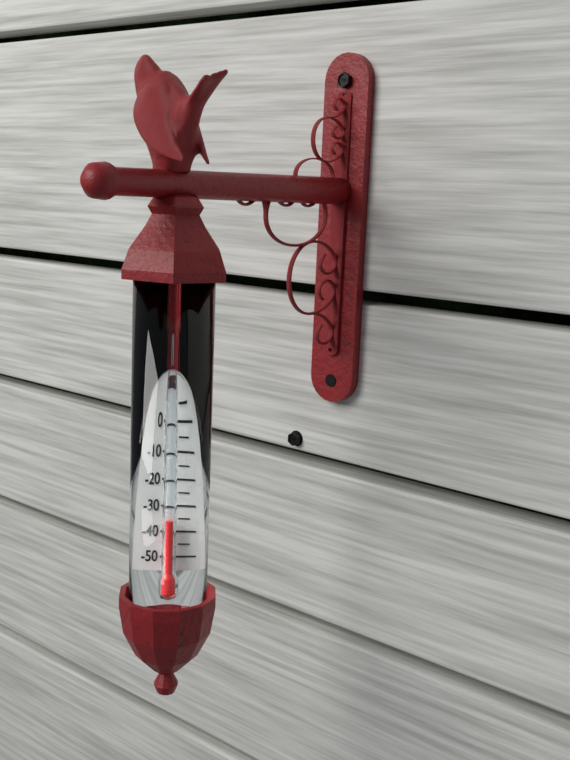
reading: -35 °C
